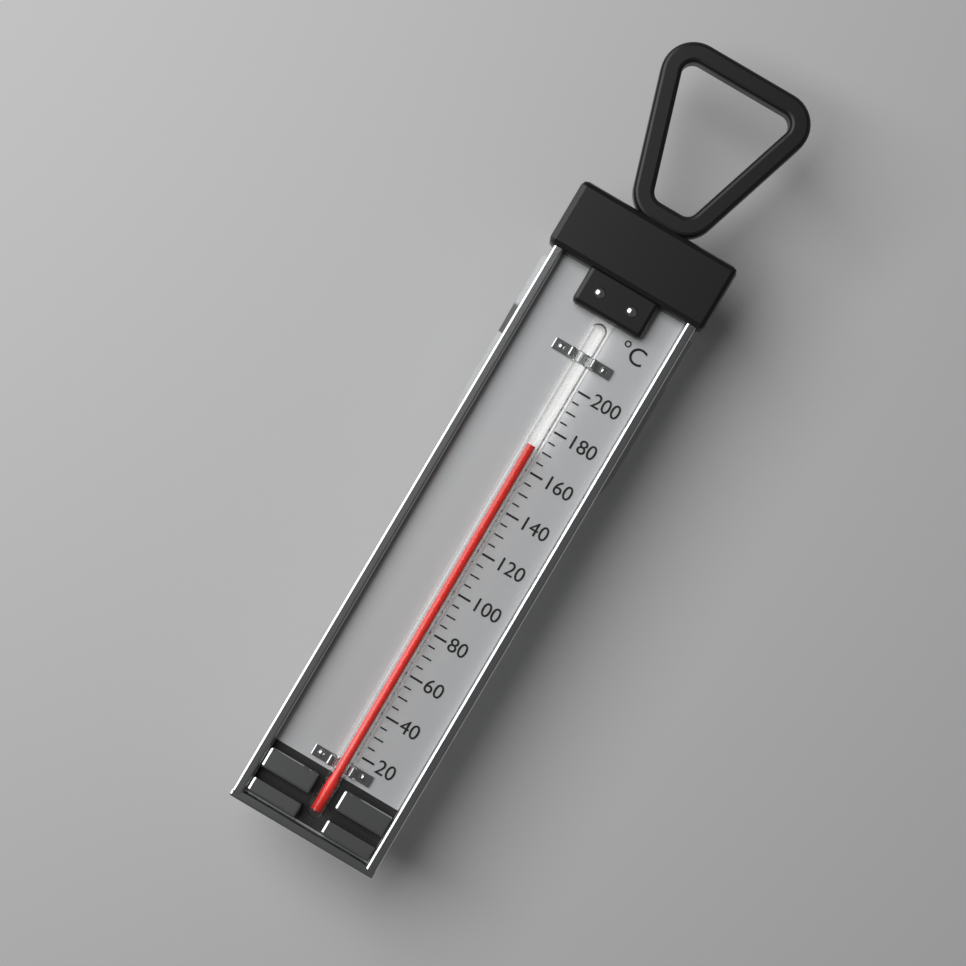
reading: 170 °C
